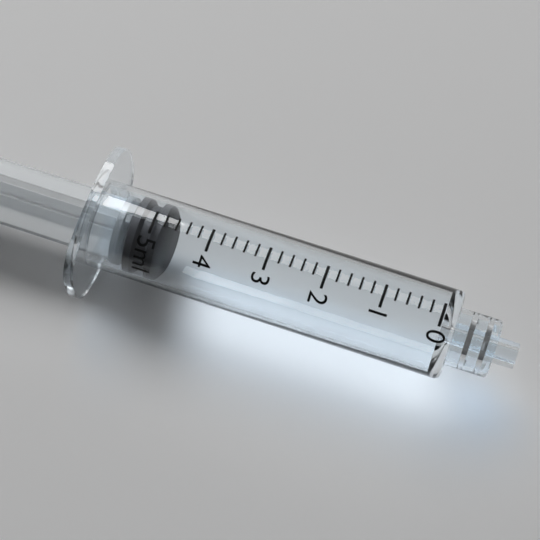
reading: 4.8 ml
